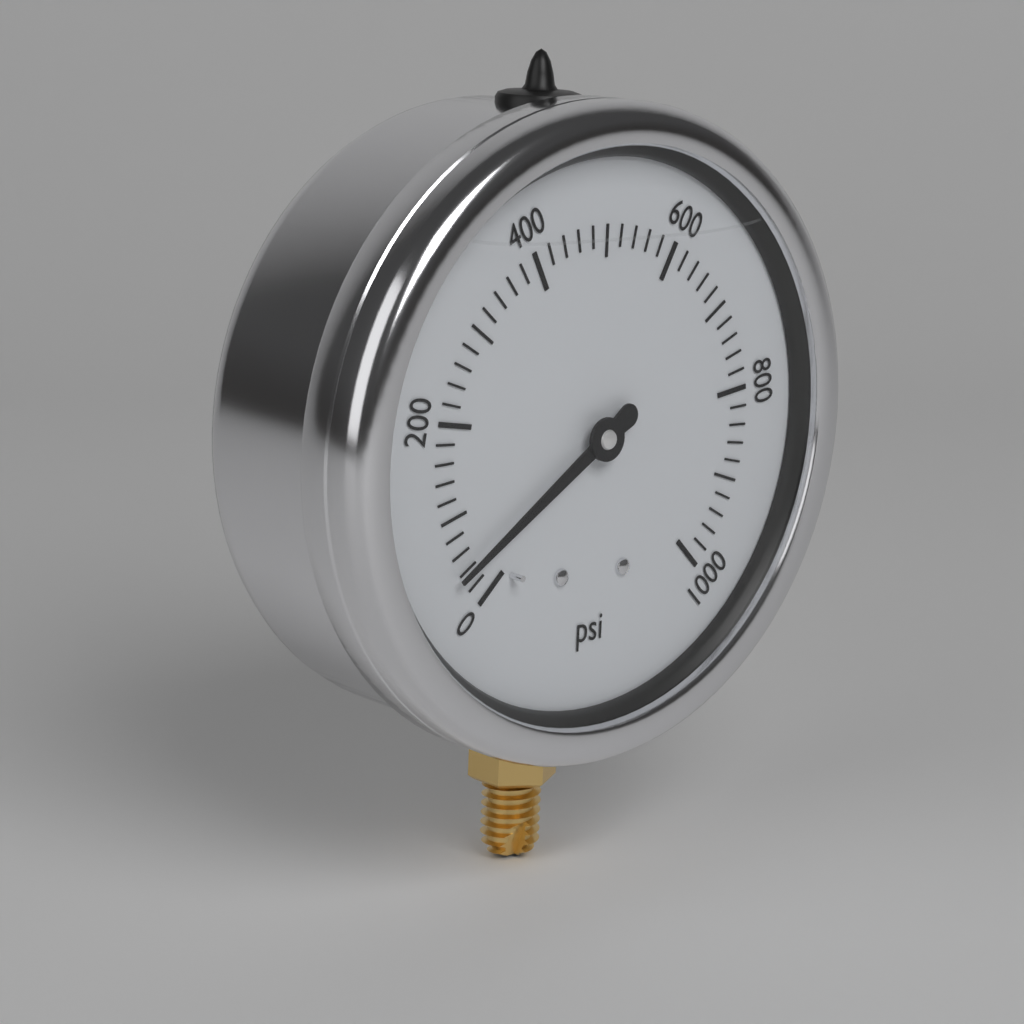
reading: 40 psi
